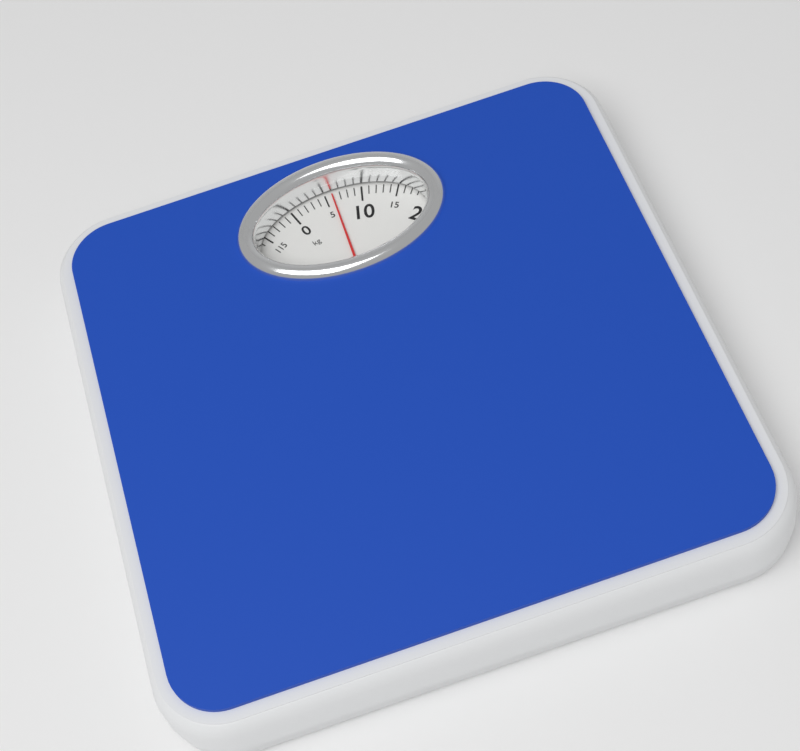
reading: 6 kg
